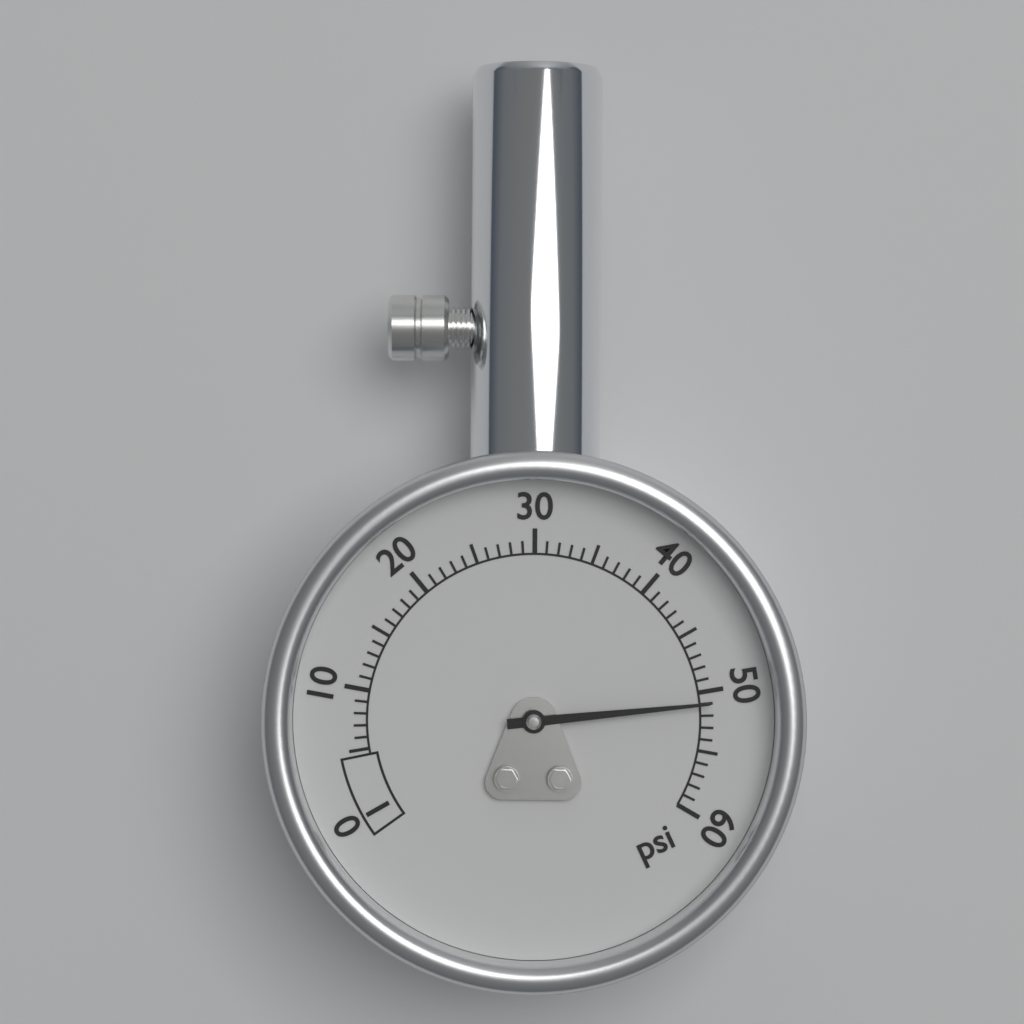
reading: 51 psi
